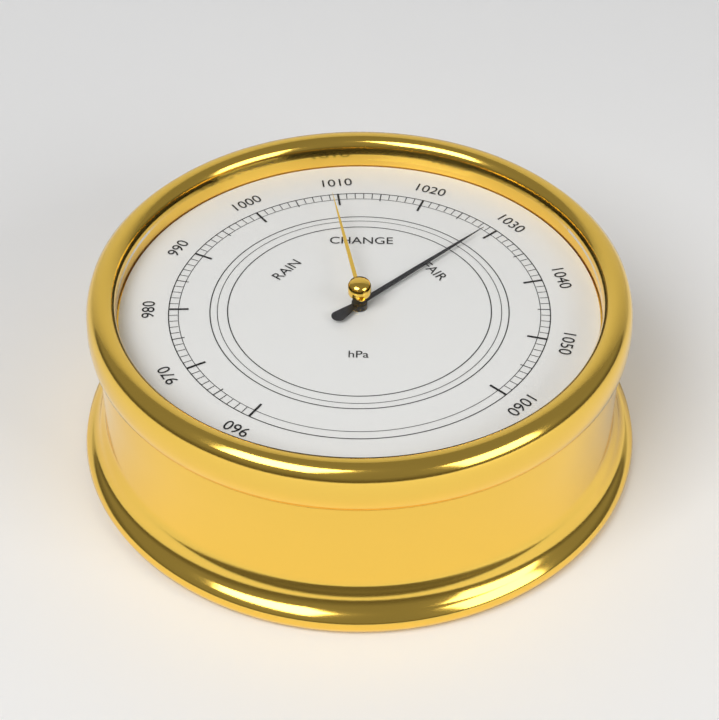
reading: 1029 hPa
